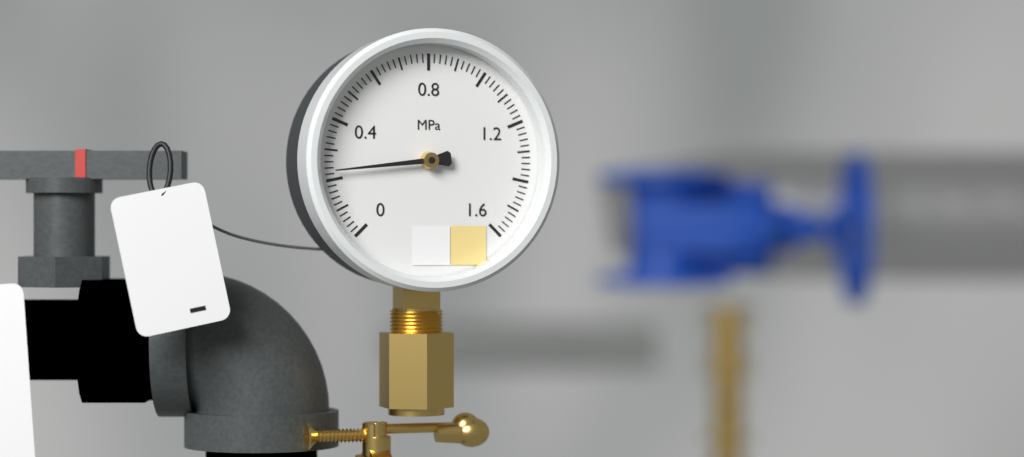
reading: 0.23 MPa
